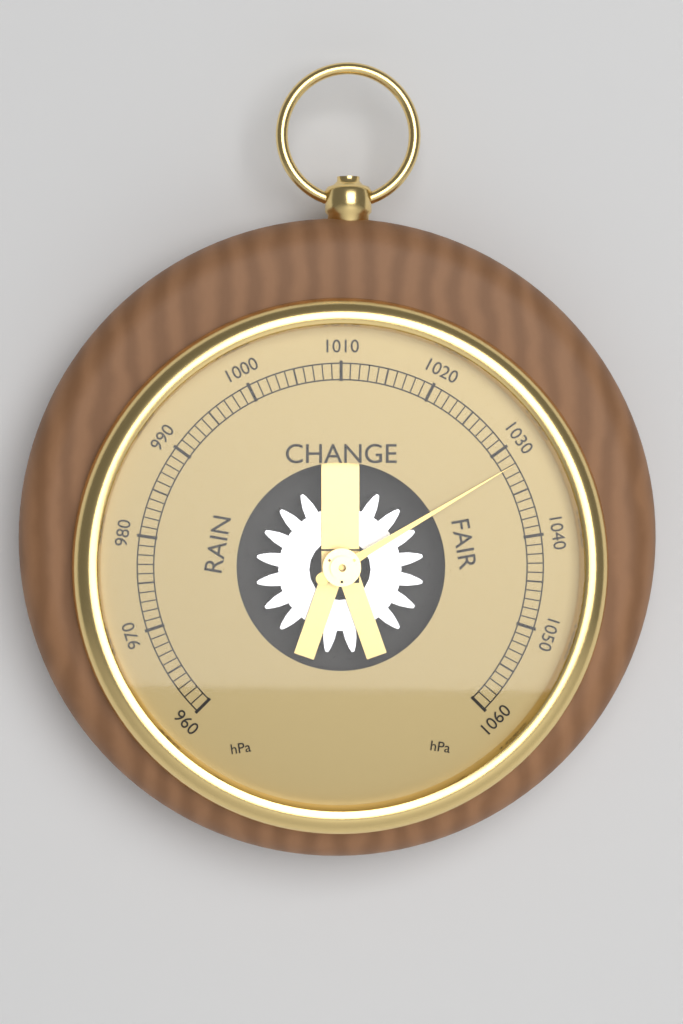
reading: 1032 hPa
